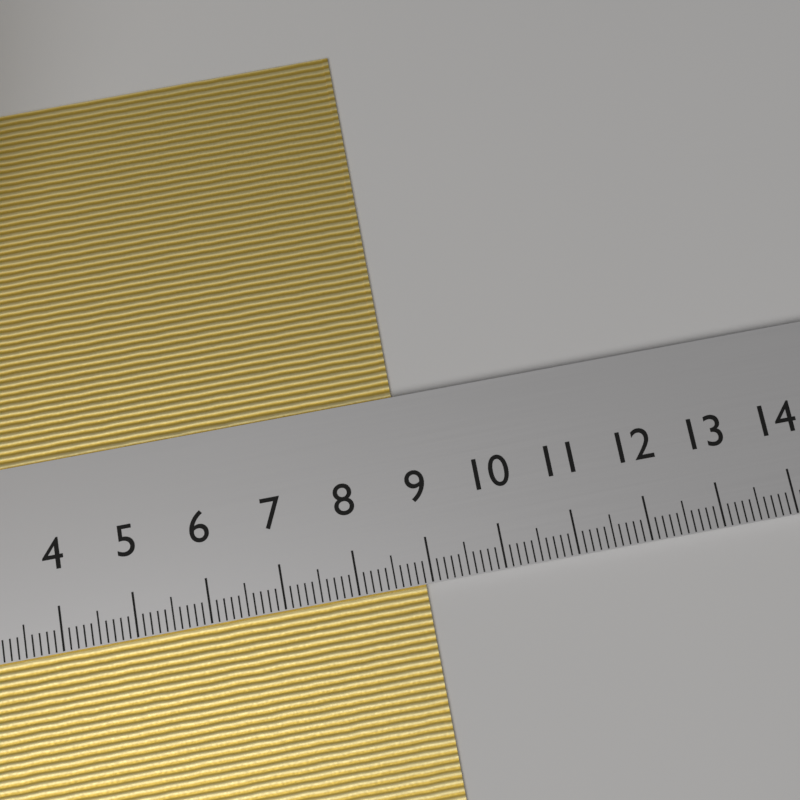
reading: 8.9 cm
